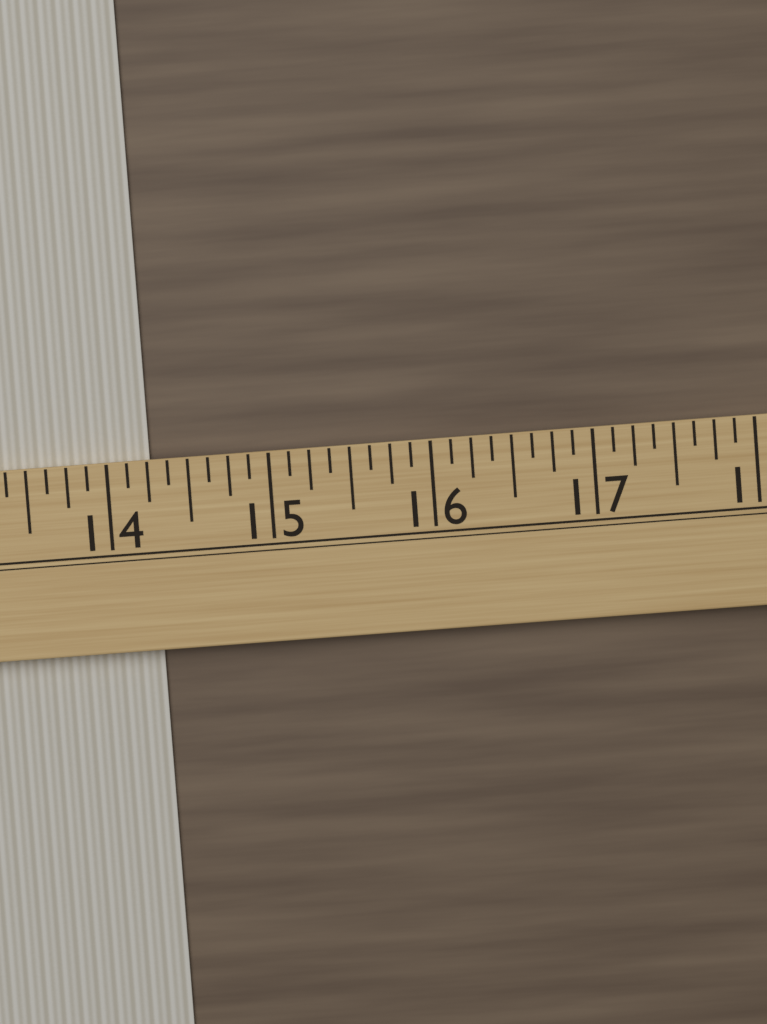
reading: 14.250 (no unit)
